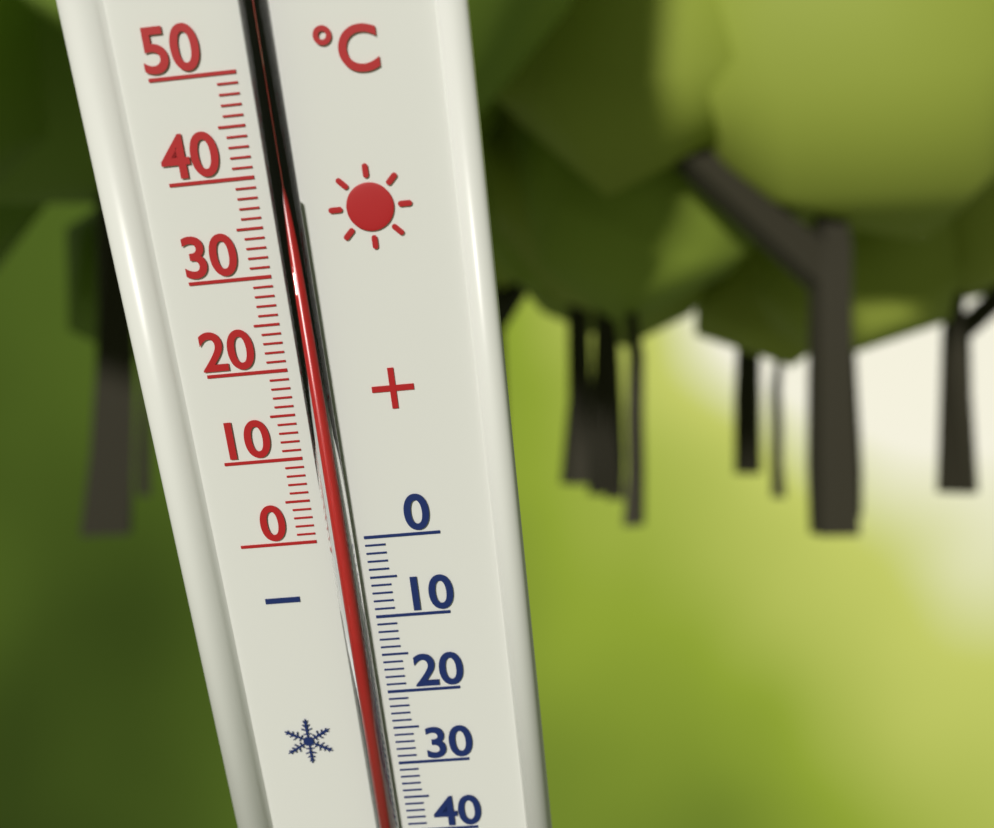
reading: 38 °C
